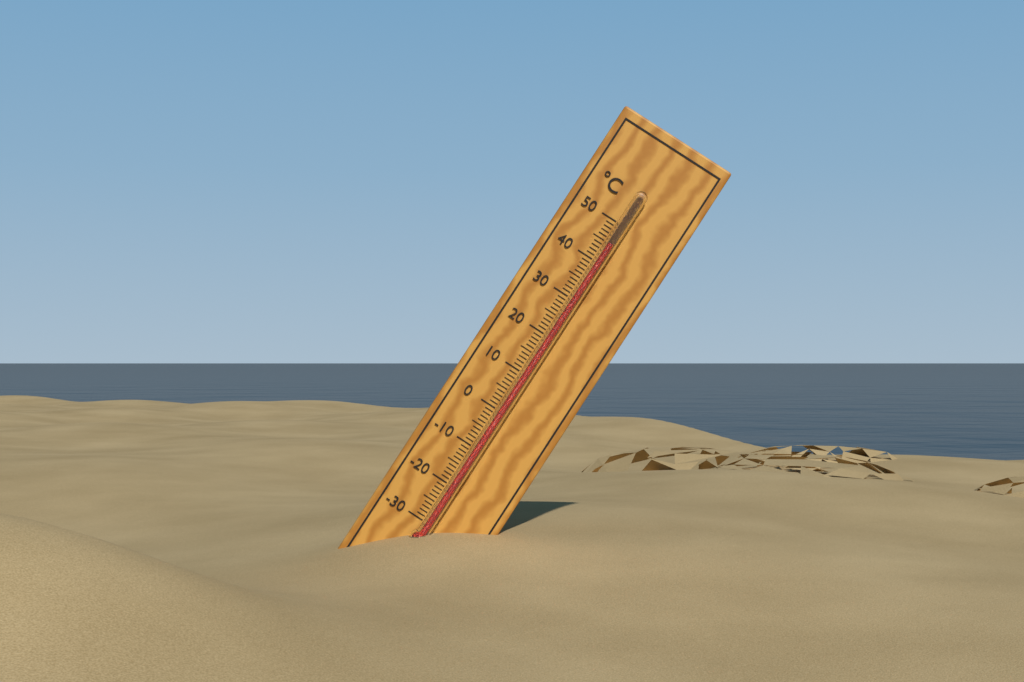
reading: 45 °C
